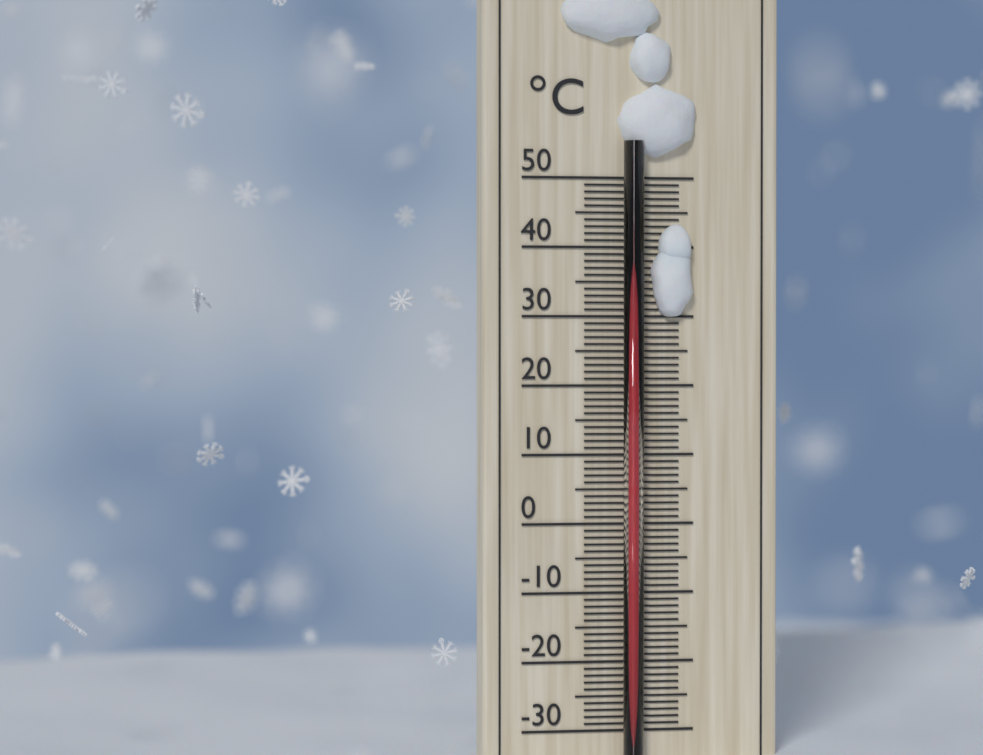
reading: 36 °C
